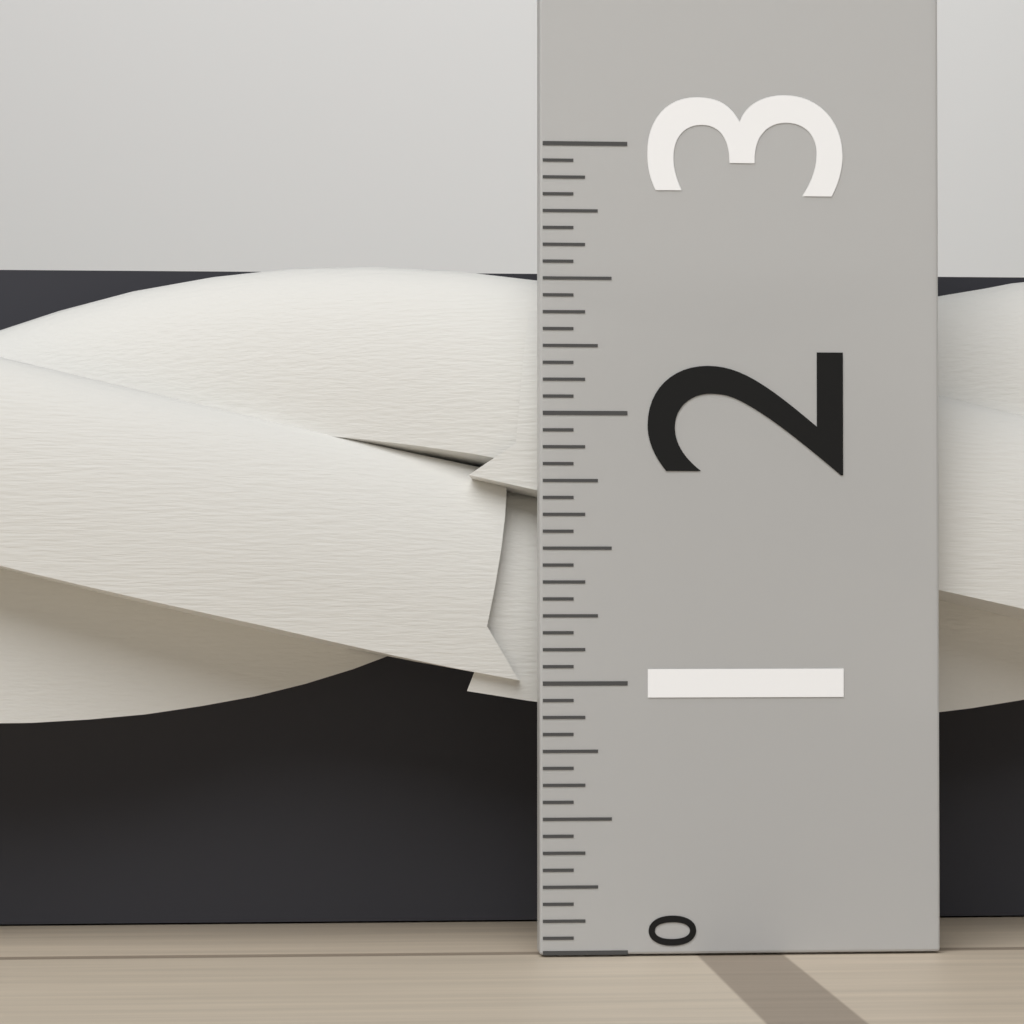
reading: 2.6250 (no unit)
